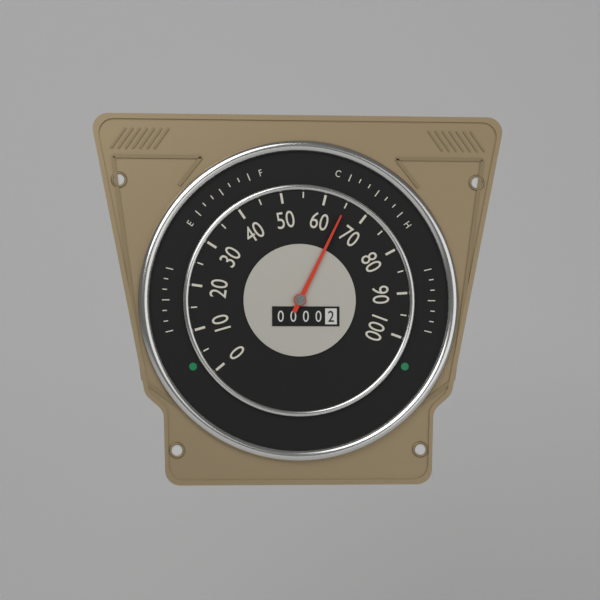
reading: 65 (no unit)
